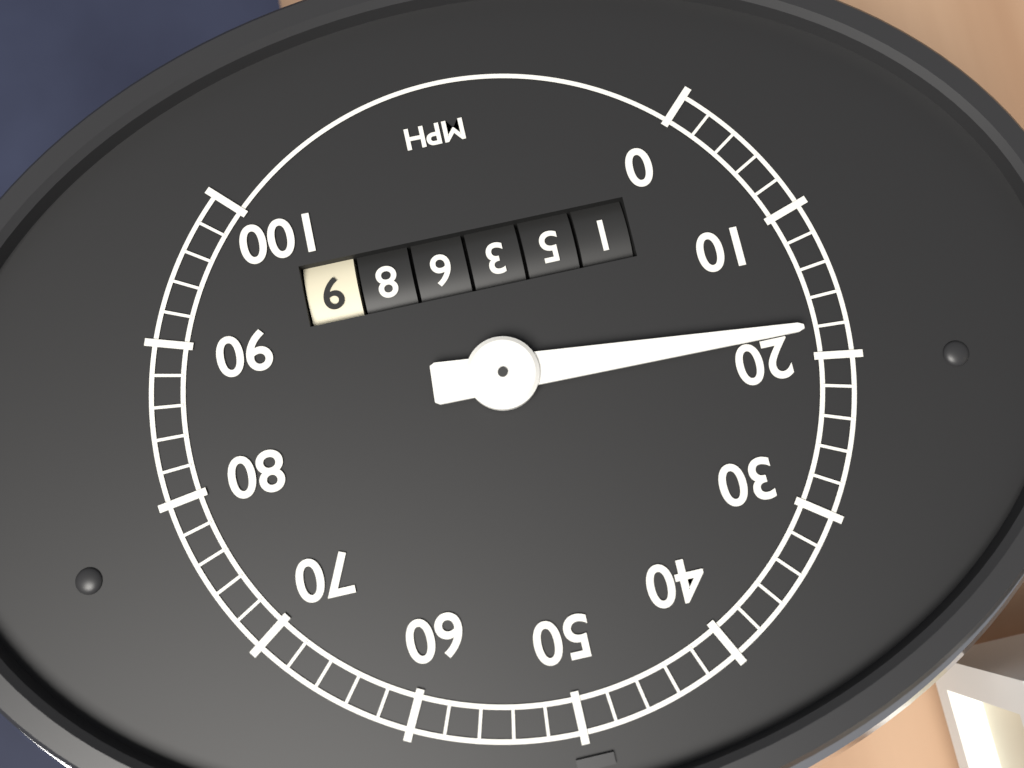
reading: 18 mph
